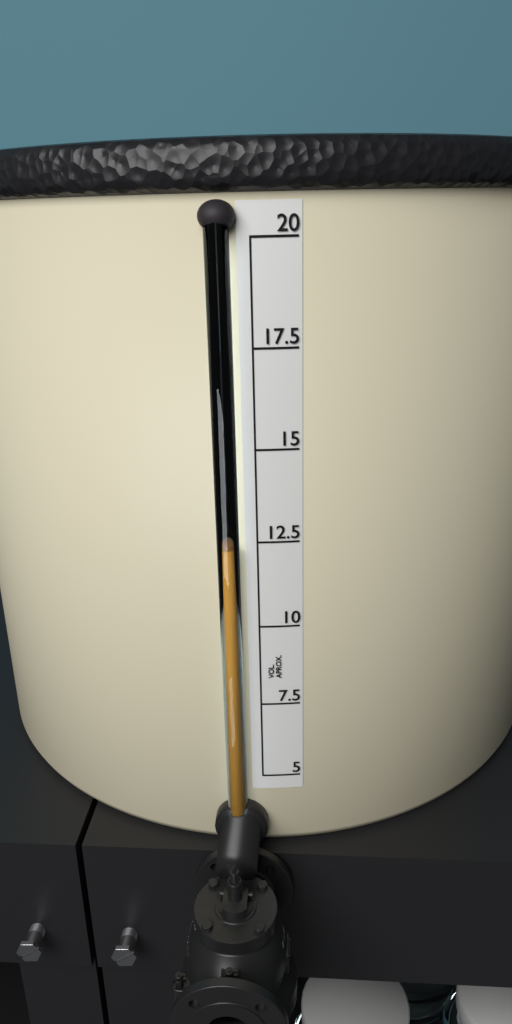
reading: 12.5 (no unit)
